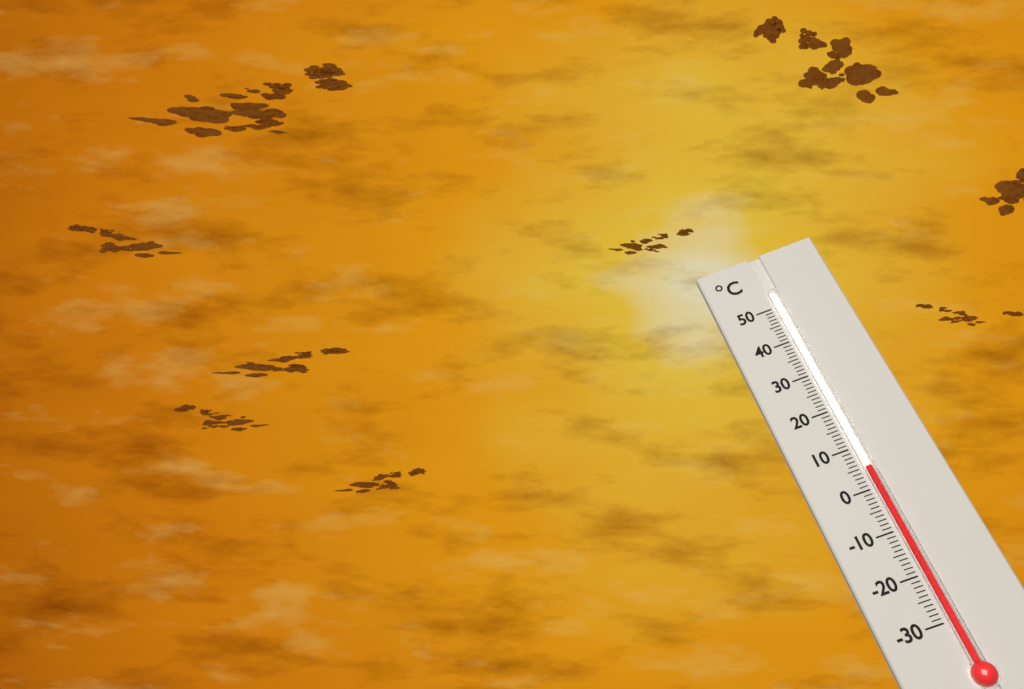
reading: 5 °C
